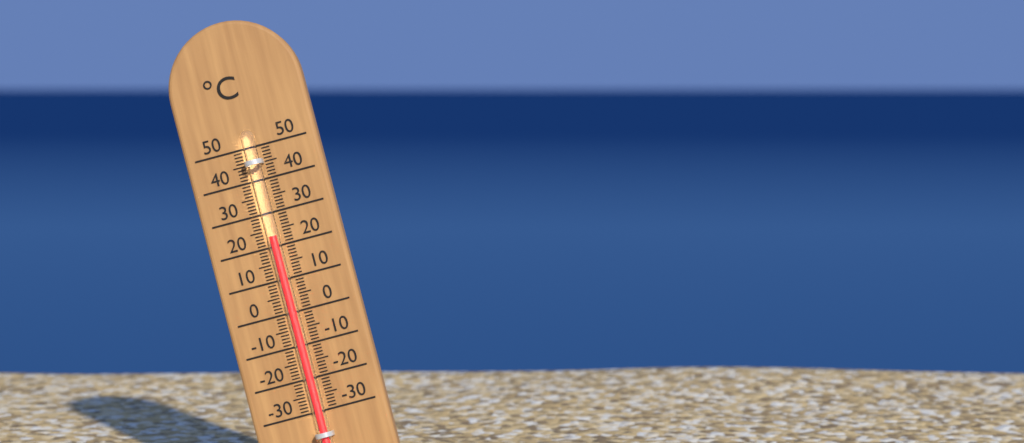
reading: 23 °C
